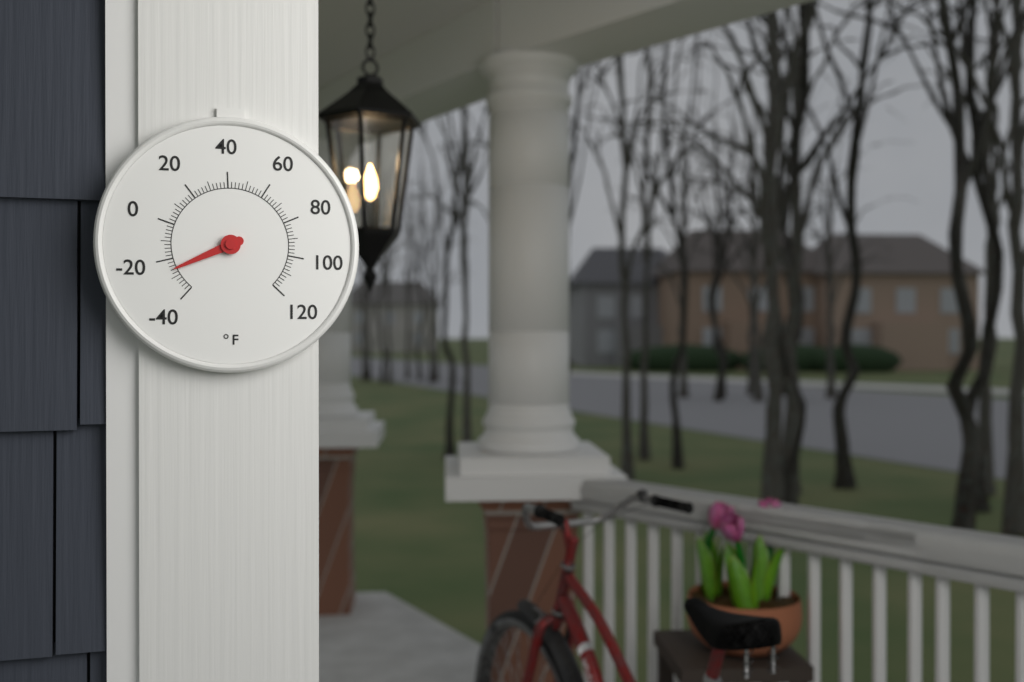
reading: -26 °F
